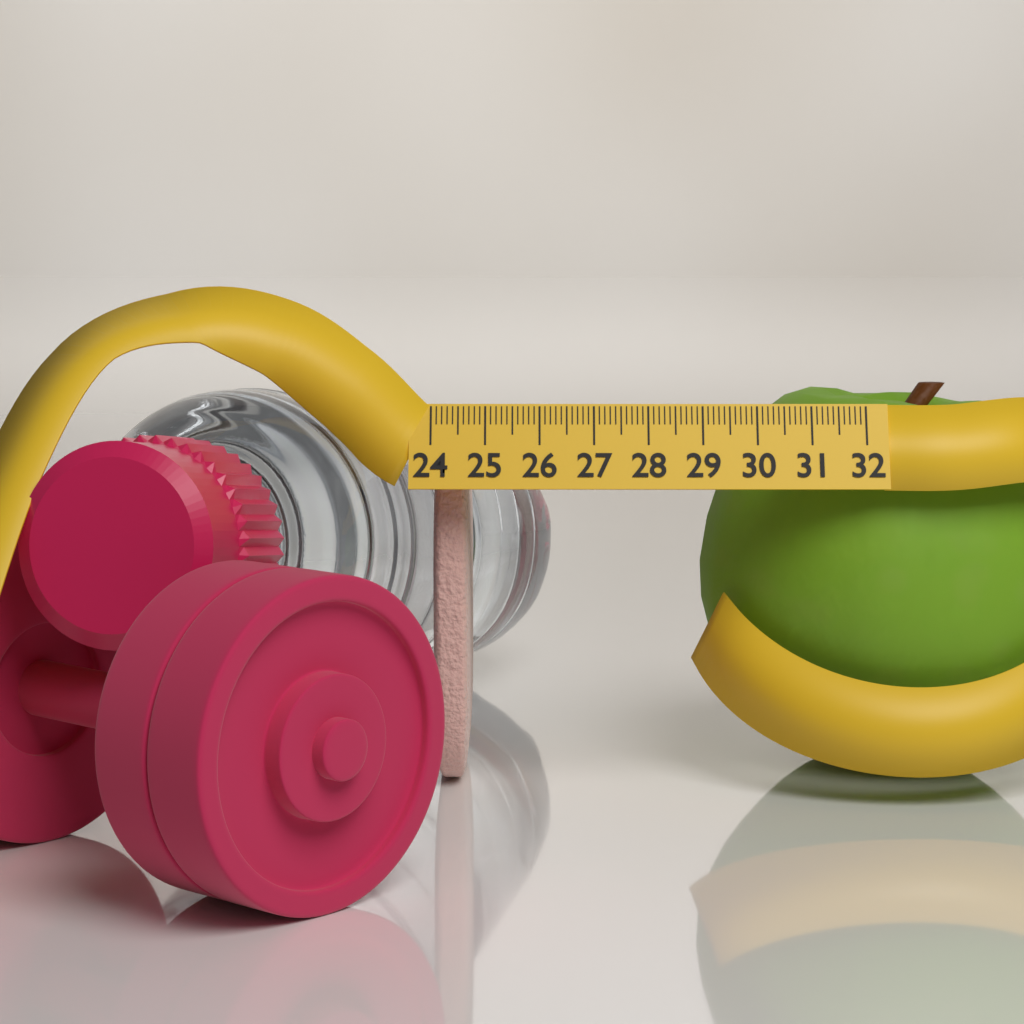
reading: 24.7 (no unit)
